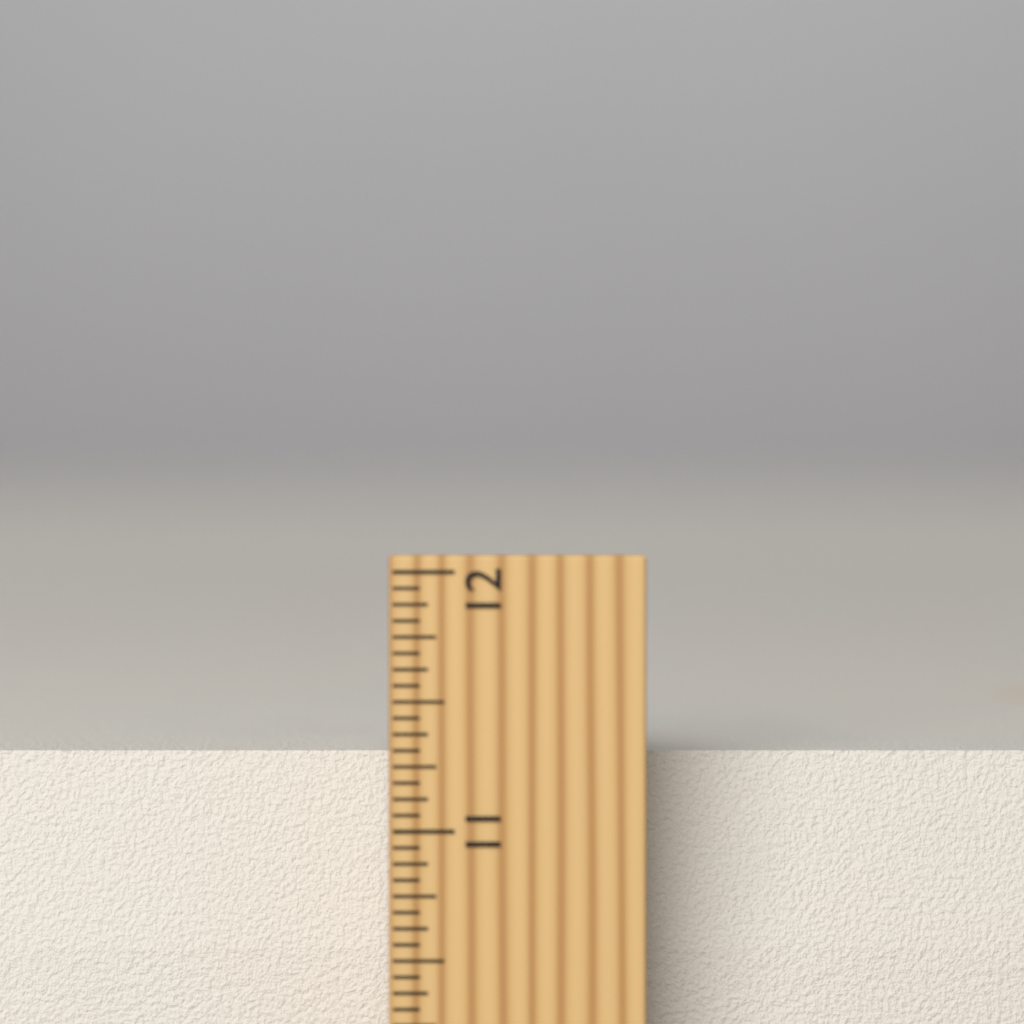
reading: 11.2500 inch
